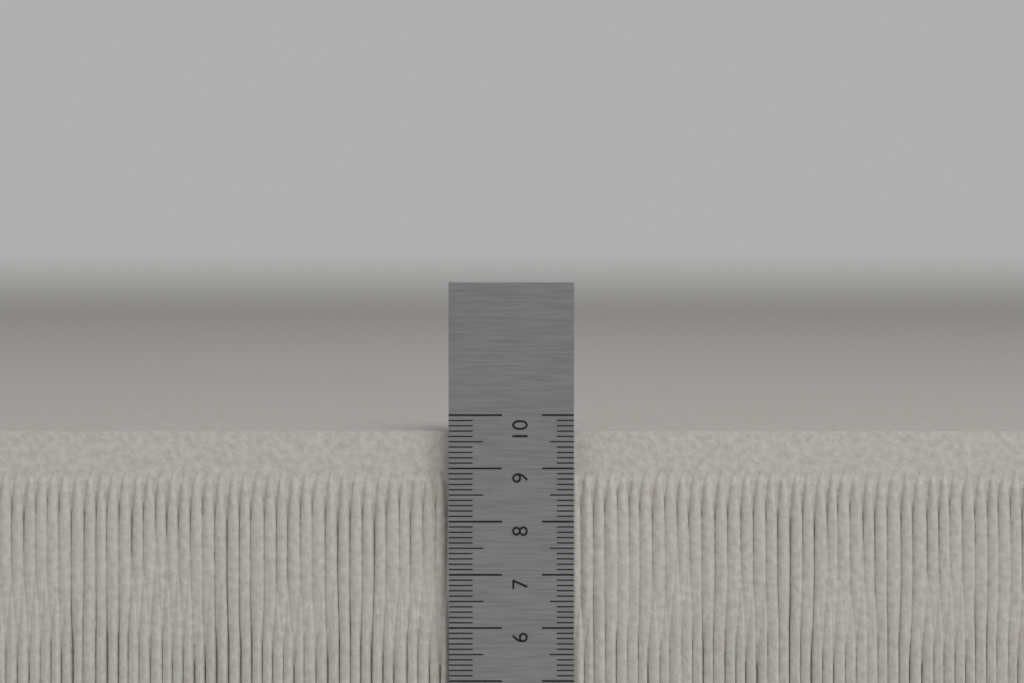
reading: 9.7 cm
